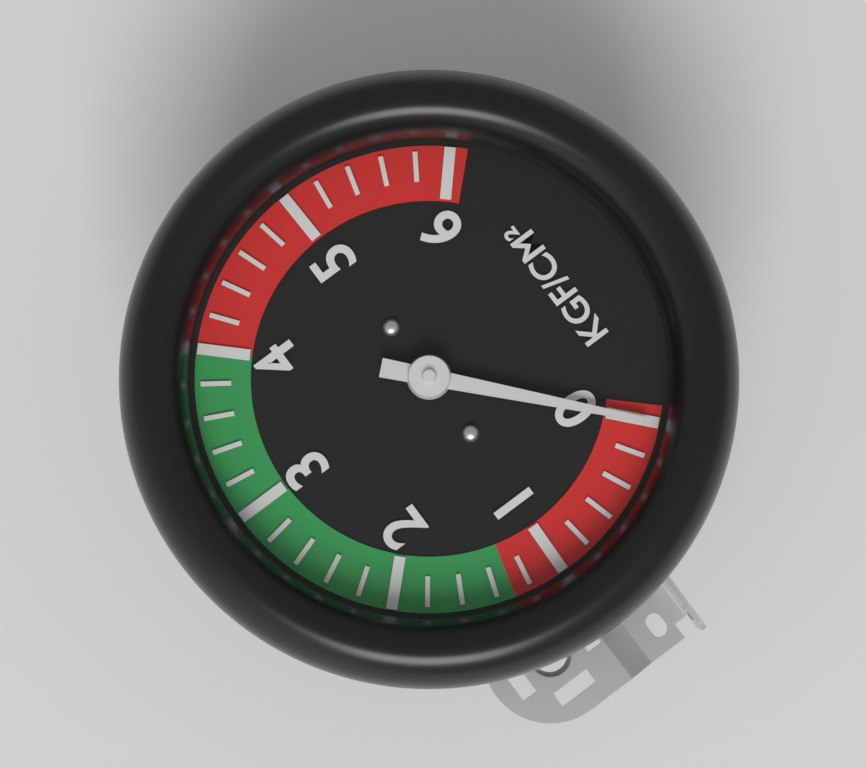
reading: 0.0 кгс/см²
